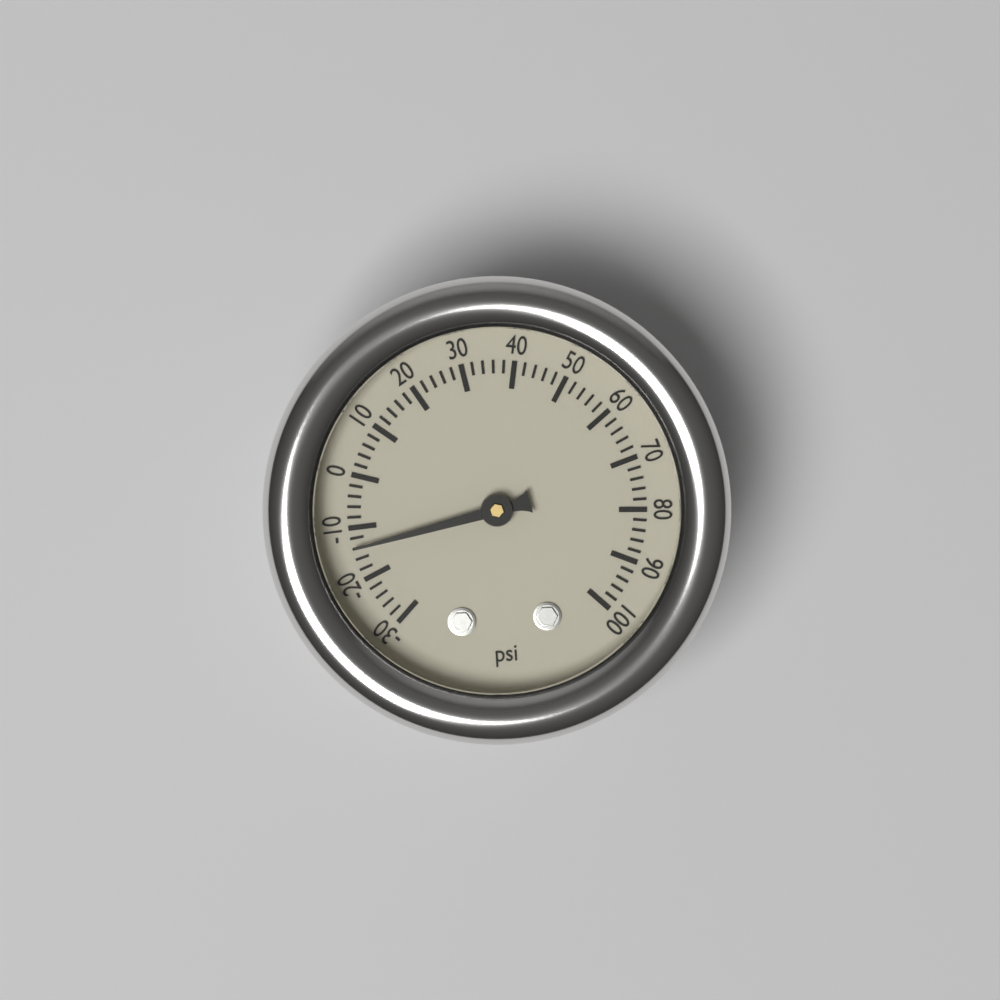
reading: -14 psi
